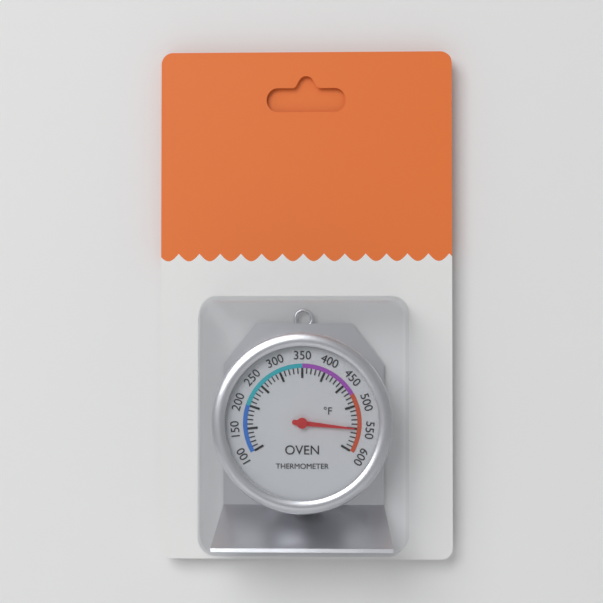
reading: 550 °F
